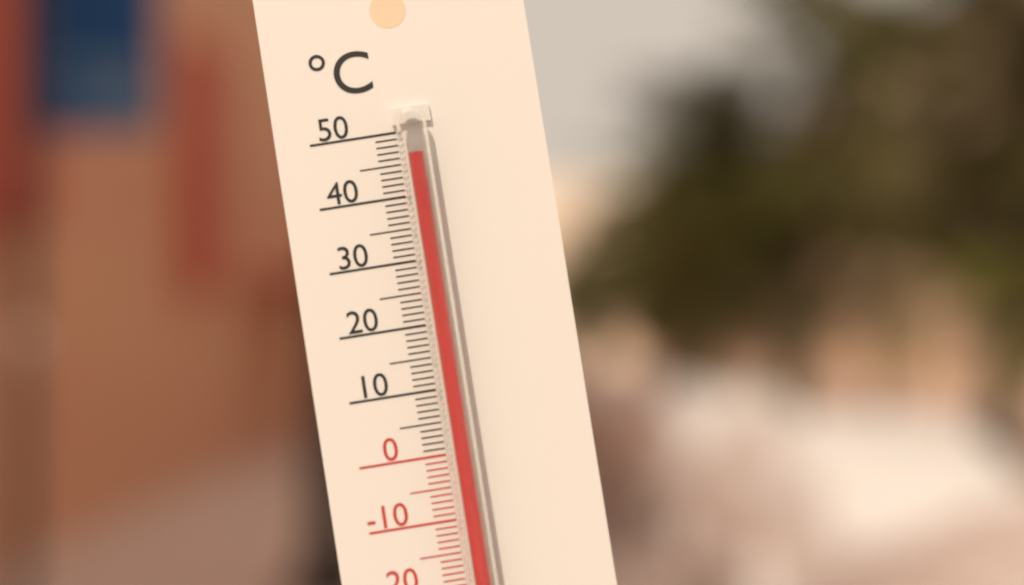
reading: 46 °C
